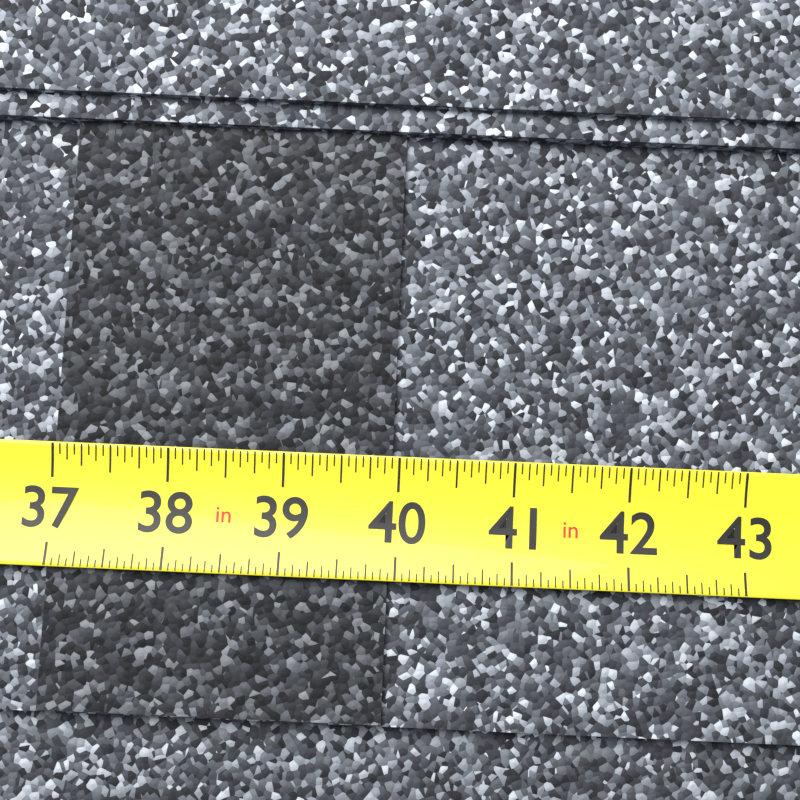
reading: 39.9375 in
